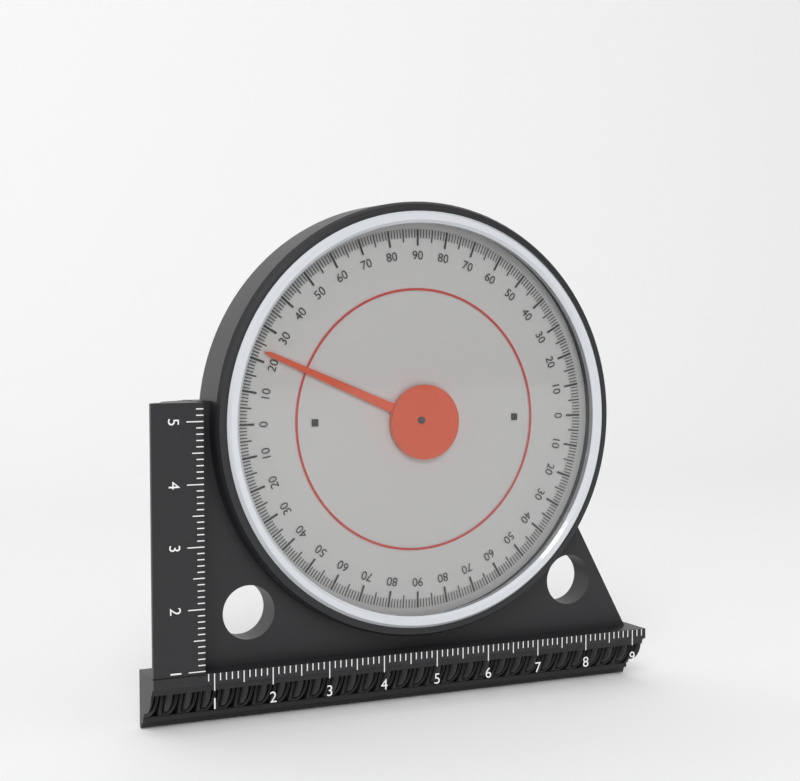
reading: 23 (no unit)
